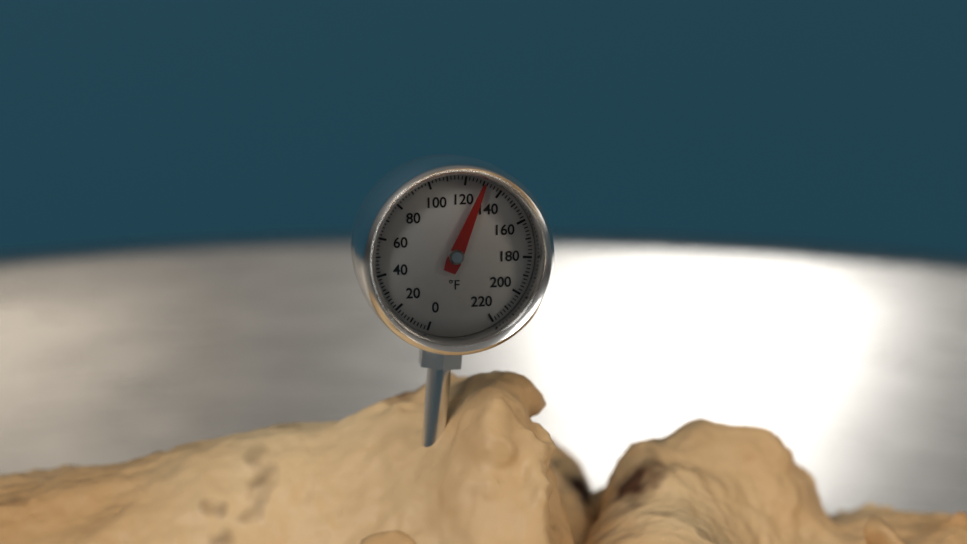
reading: 130 °F
